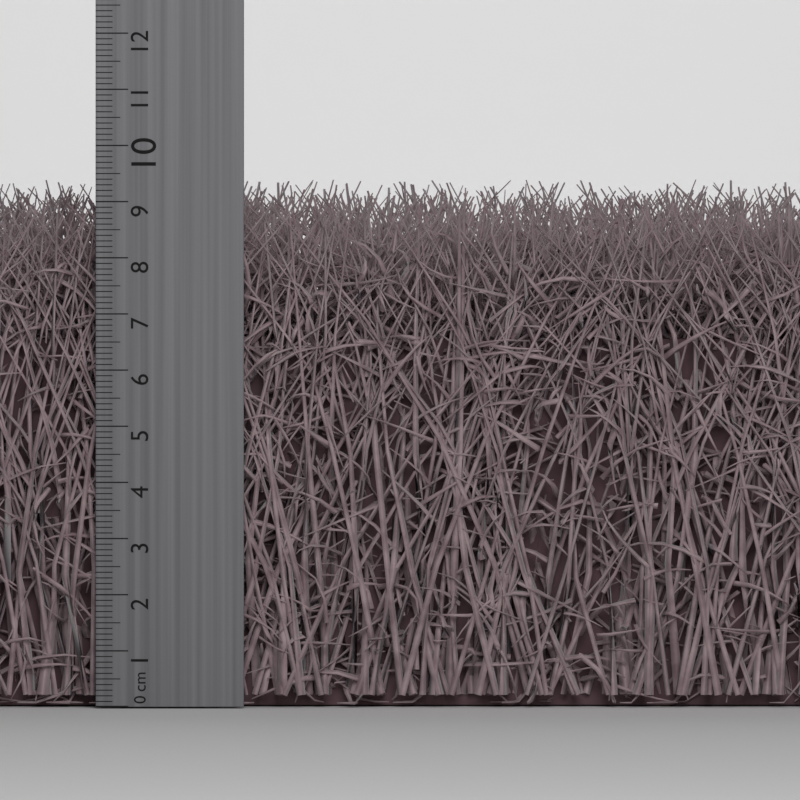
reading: 9.0 cm
